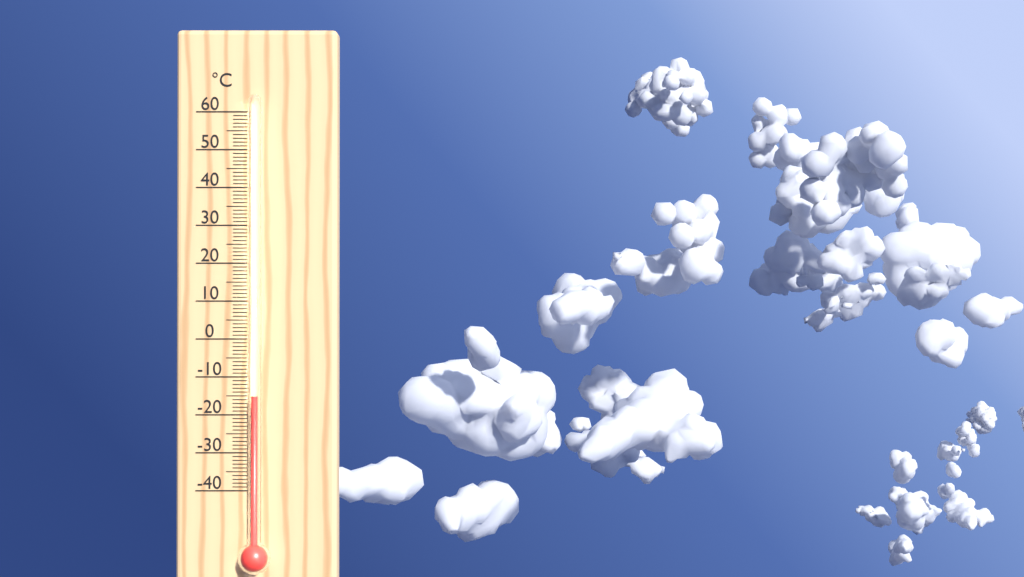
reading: -15 °C
